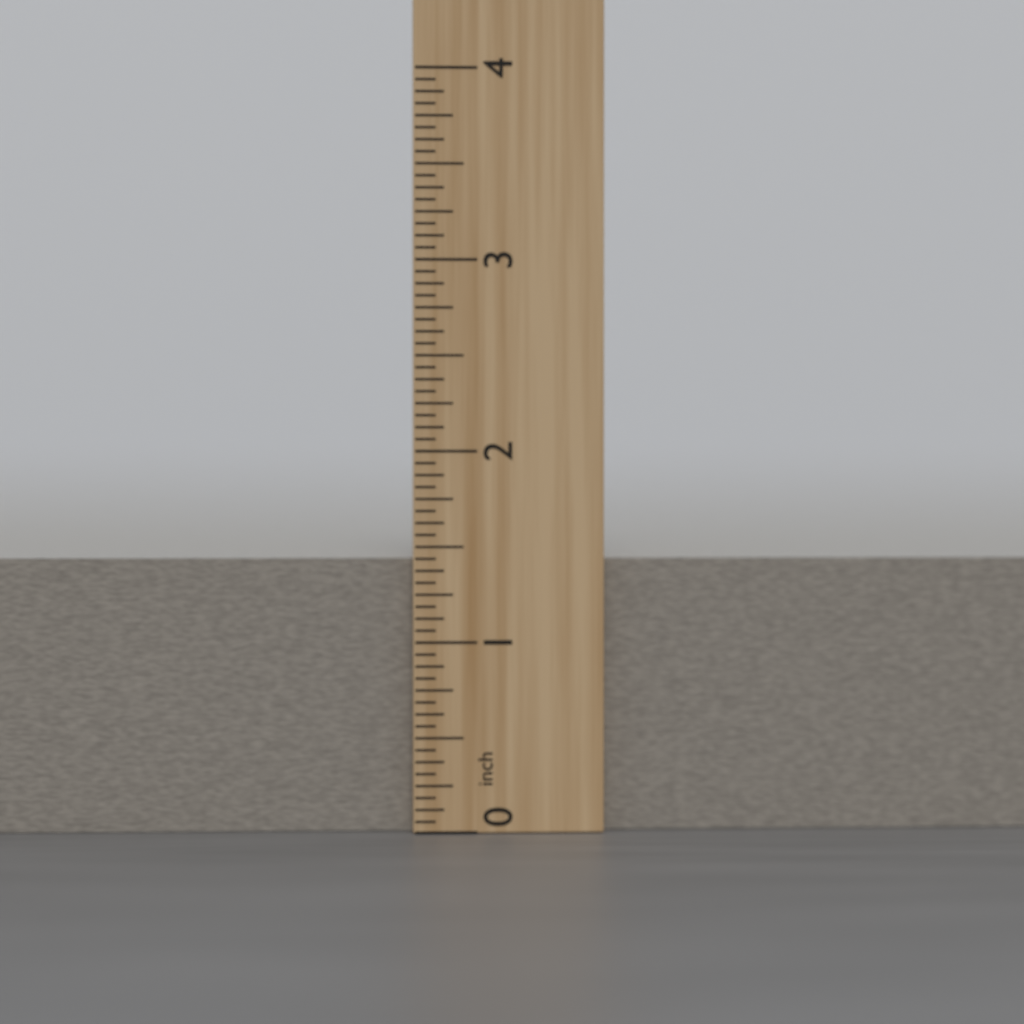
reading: 1.4375 inch
